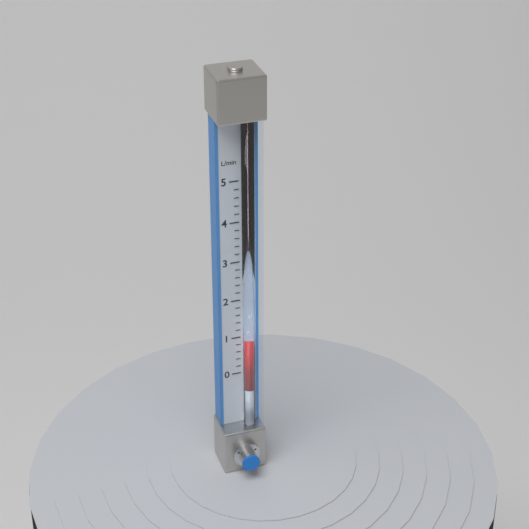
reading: 1.0 L/min
